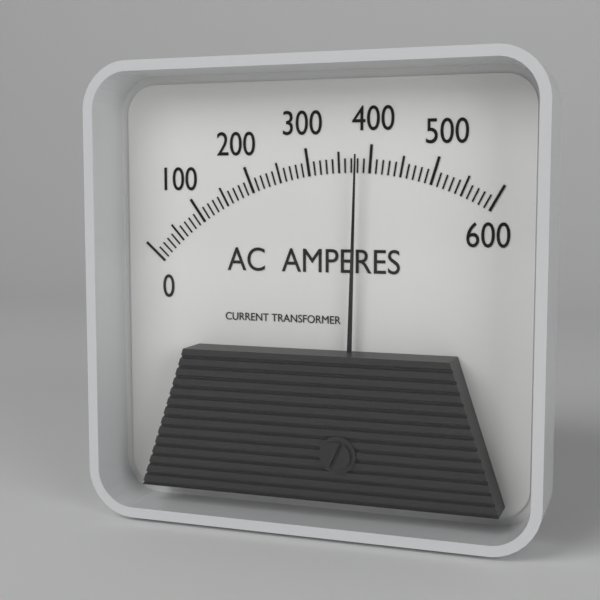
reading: 380 A
